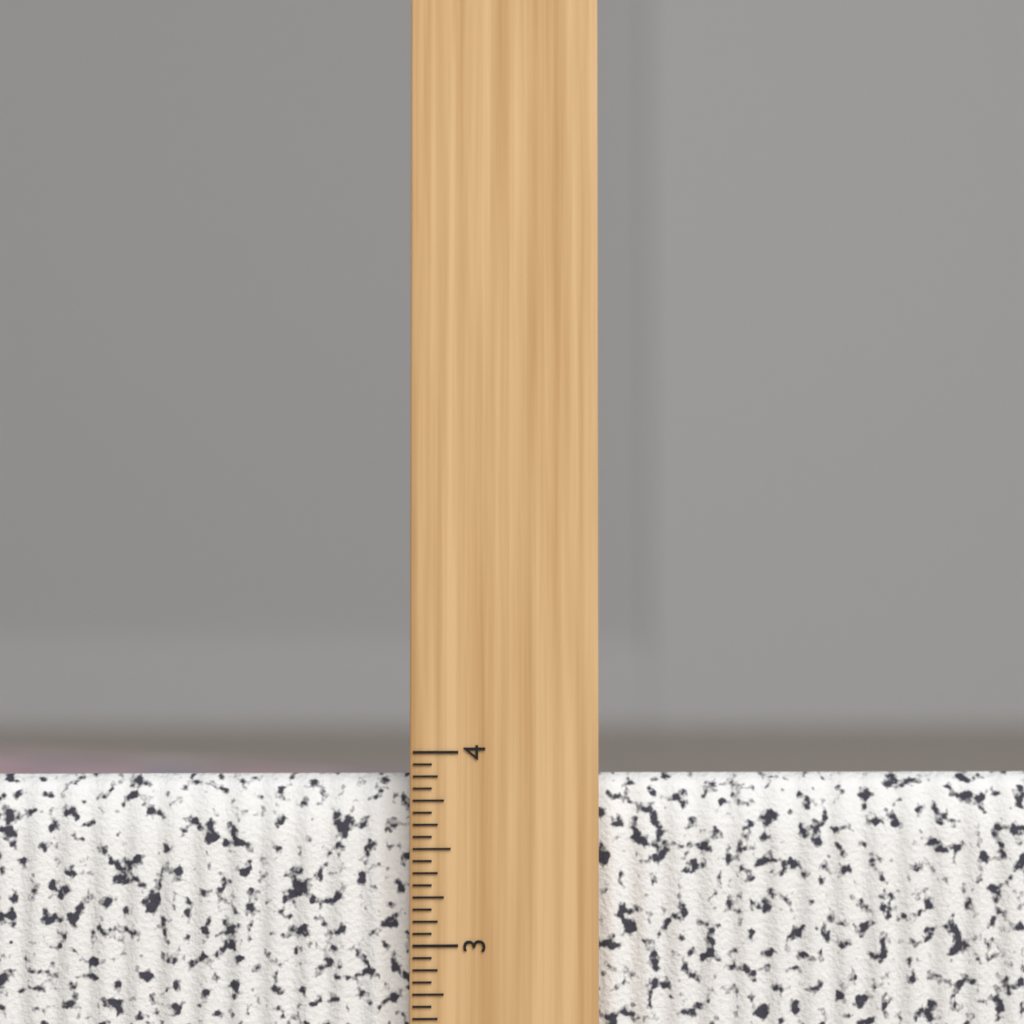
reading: 3.8750 inch
